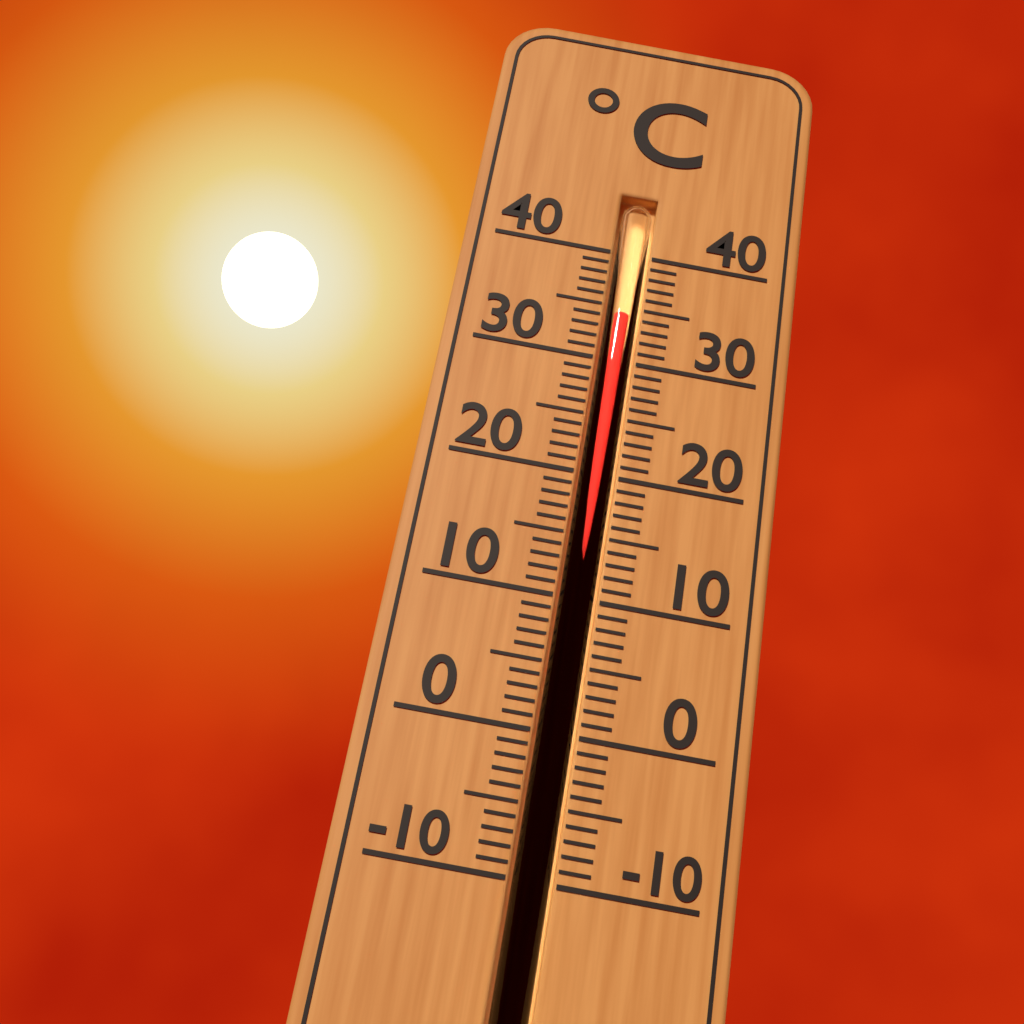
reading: 34 °C
